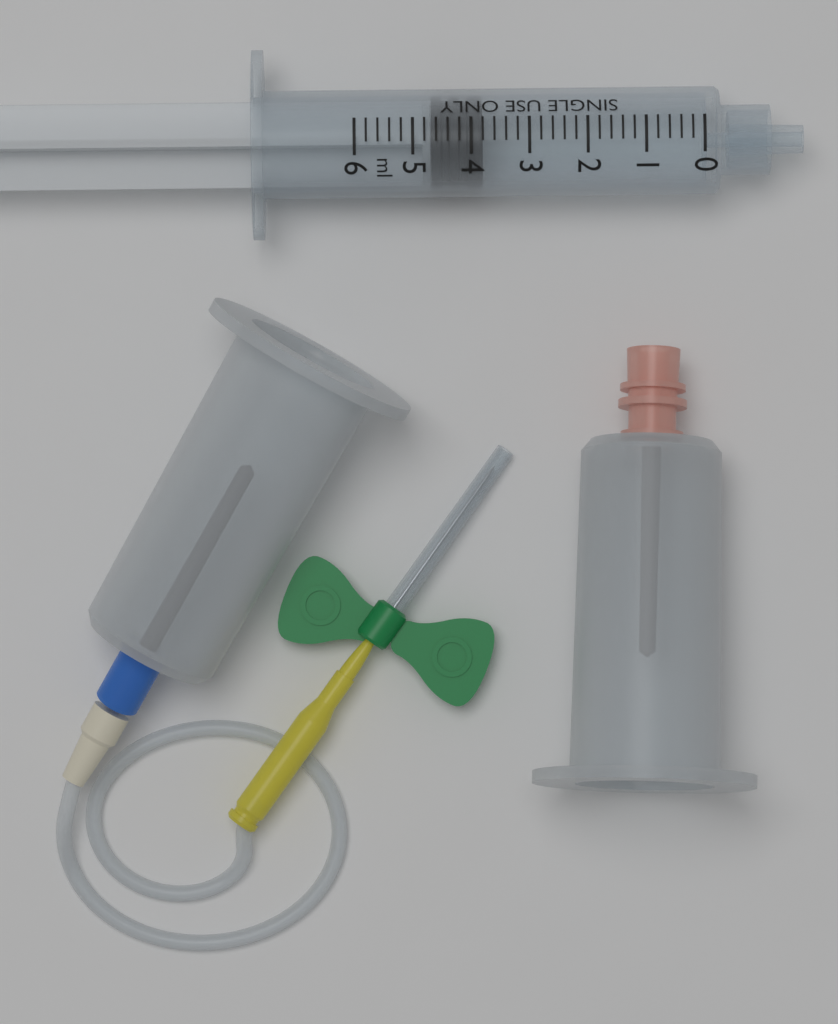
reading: 3.8 ml
